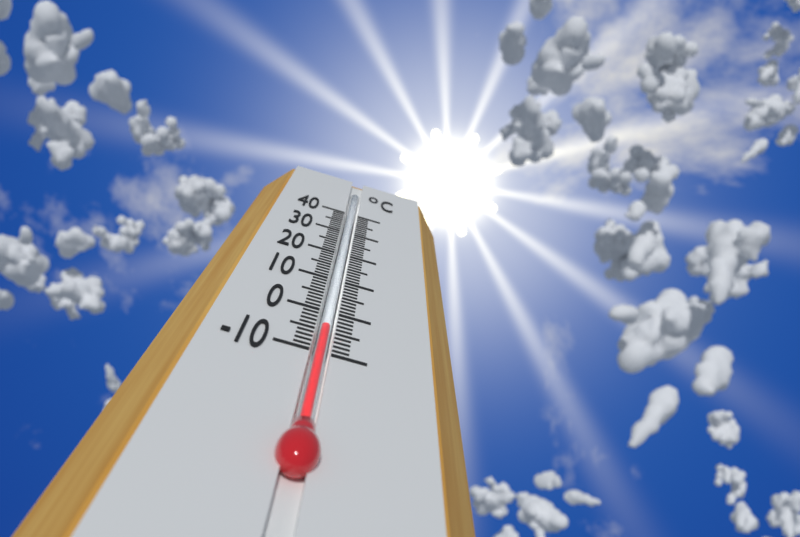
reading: -4 °C
